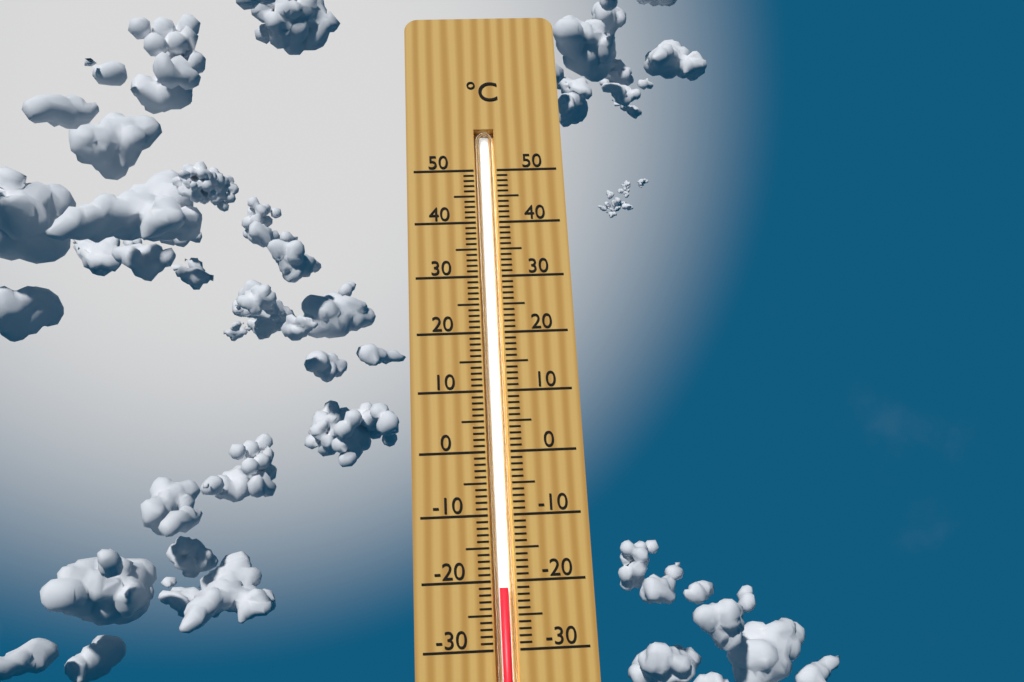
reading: -21 °C
